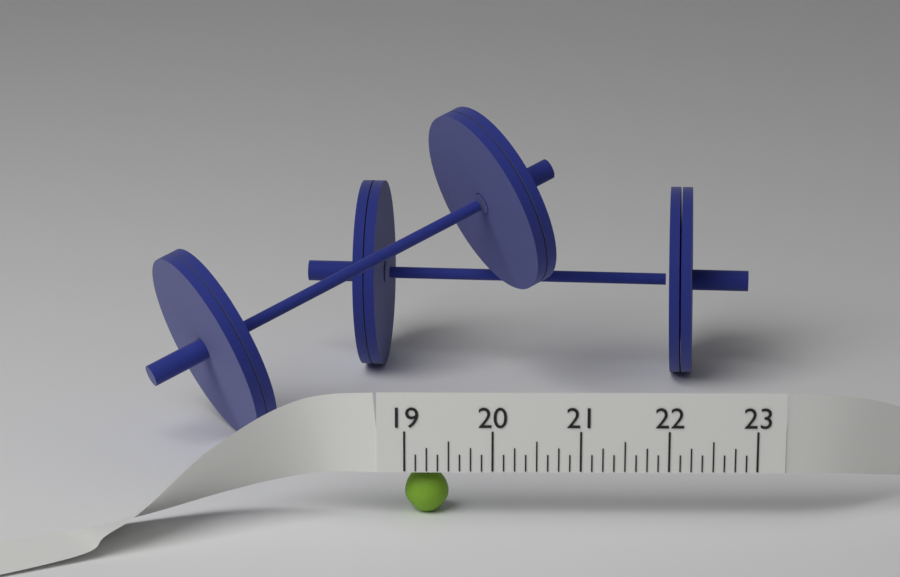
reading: 19.500 (no unit)
